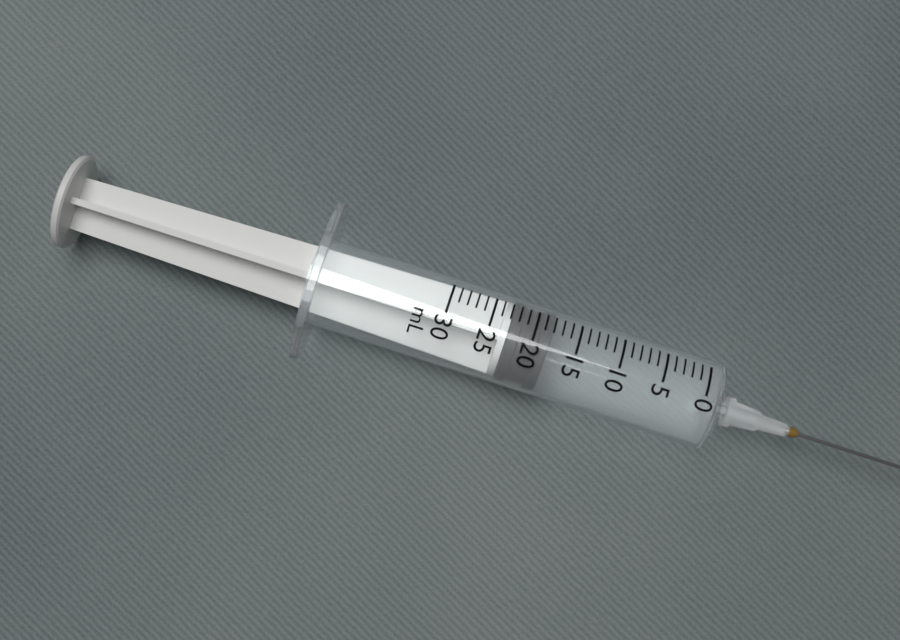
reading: 18 mL
